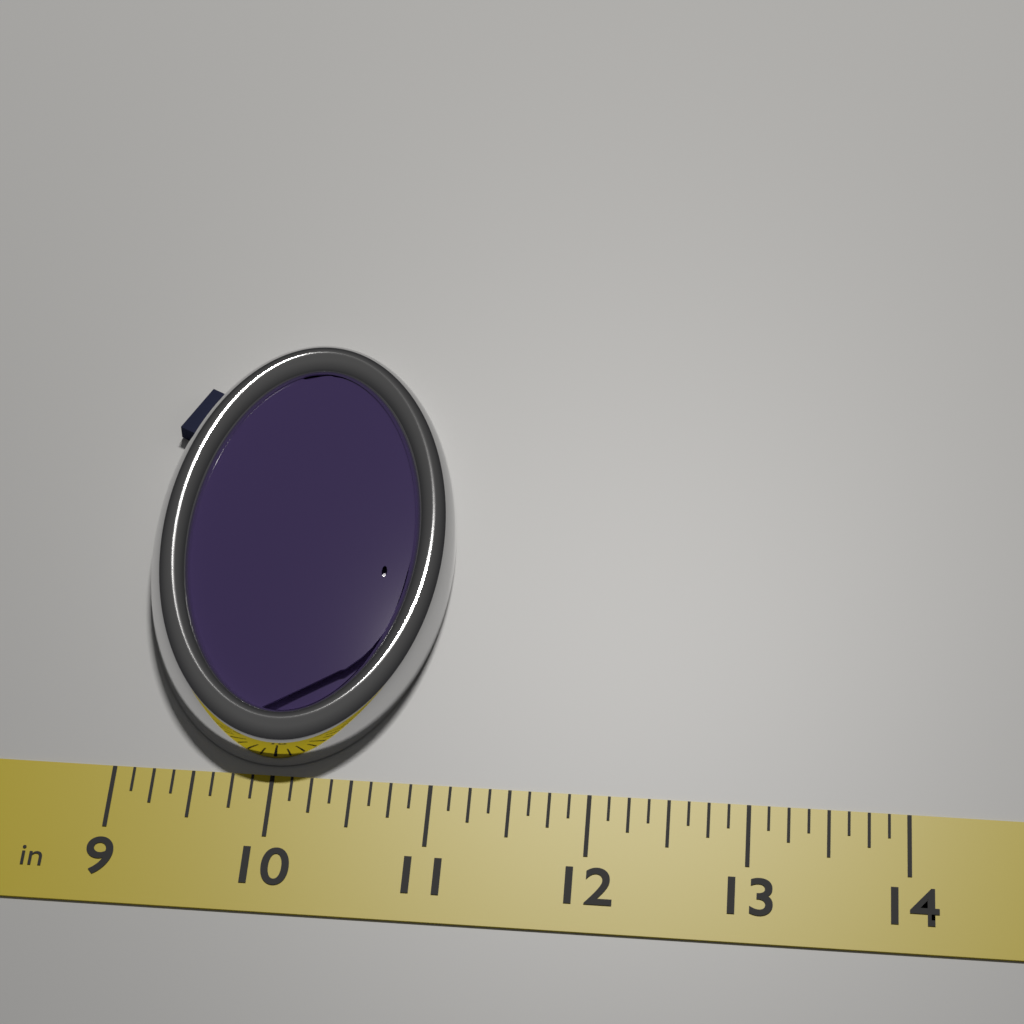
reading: 11.000 in
